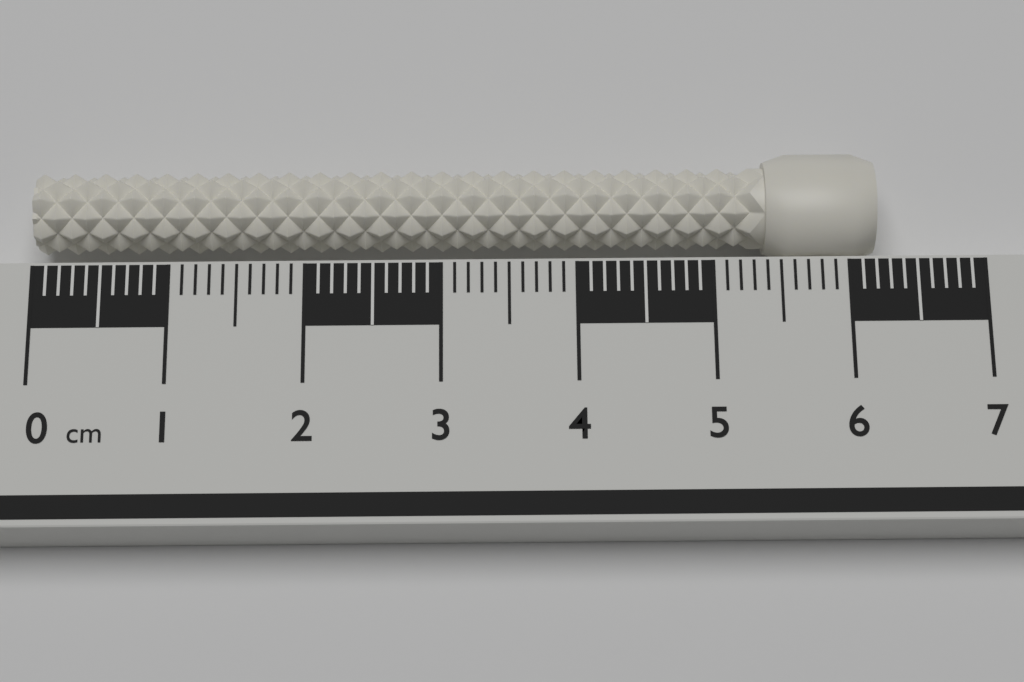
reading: 6.2 cm
